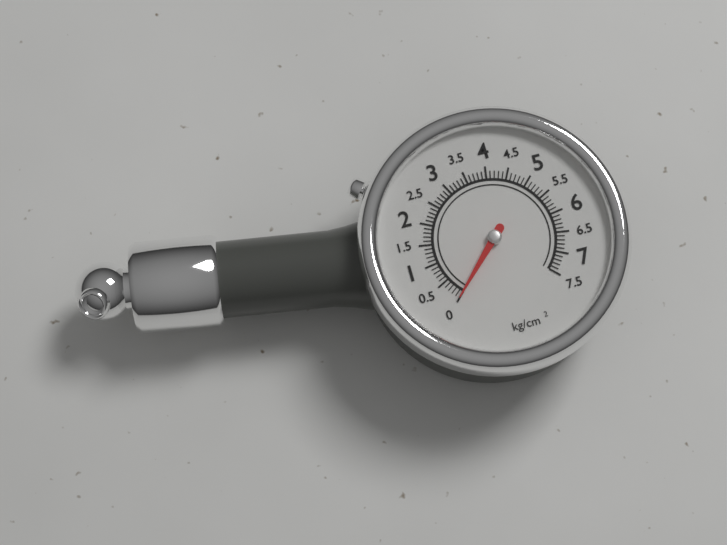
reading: 0.0 kg/cm²
